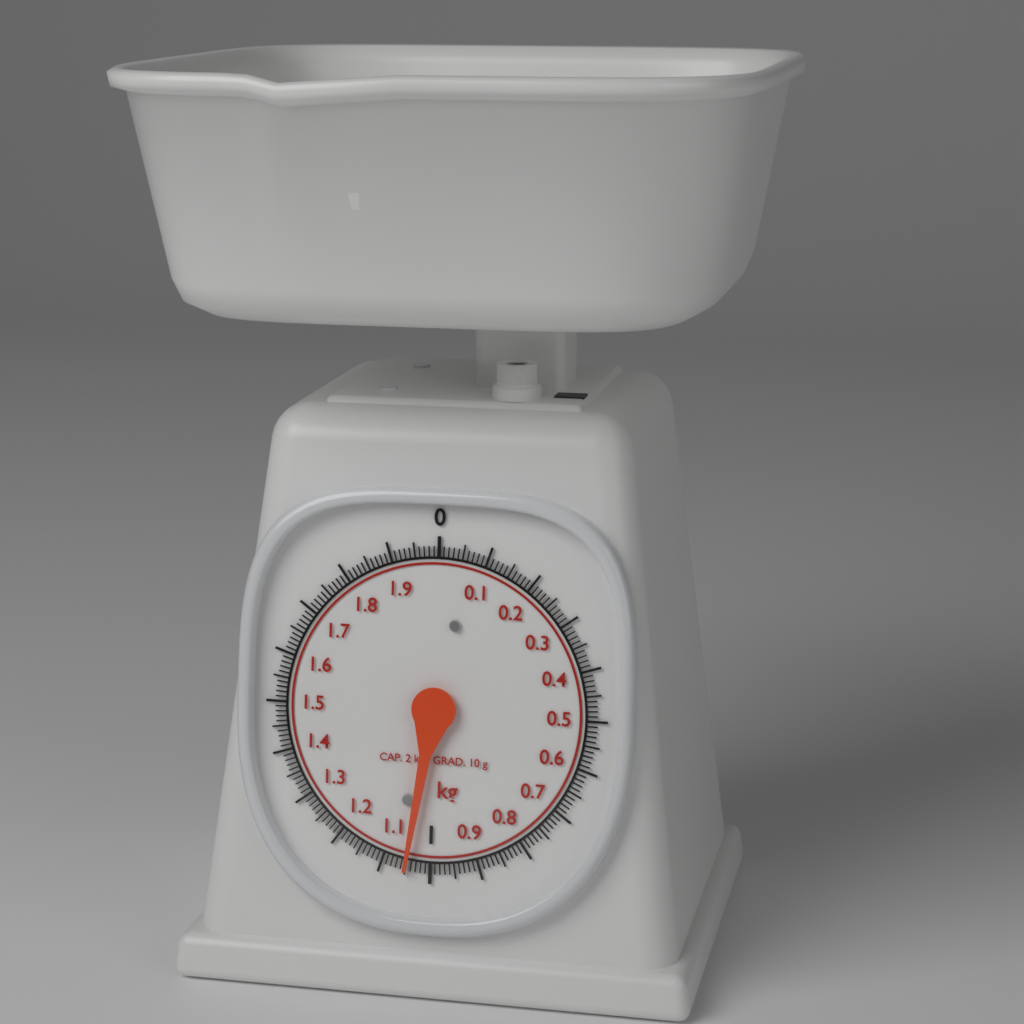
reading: 1.05 kg
